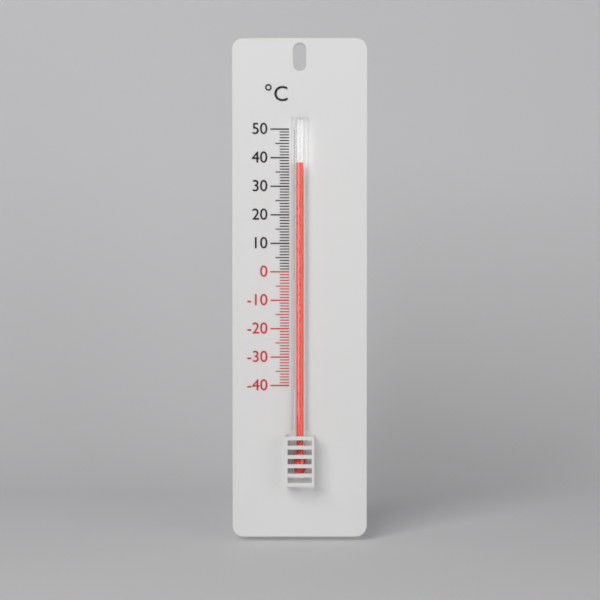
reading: 38 °C
